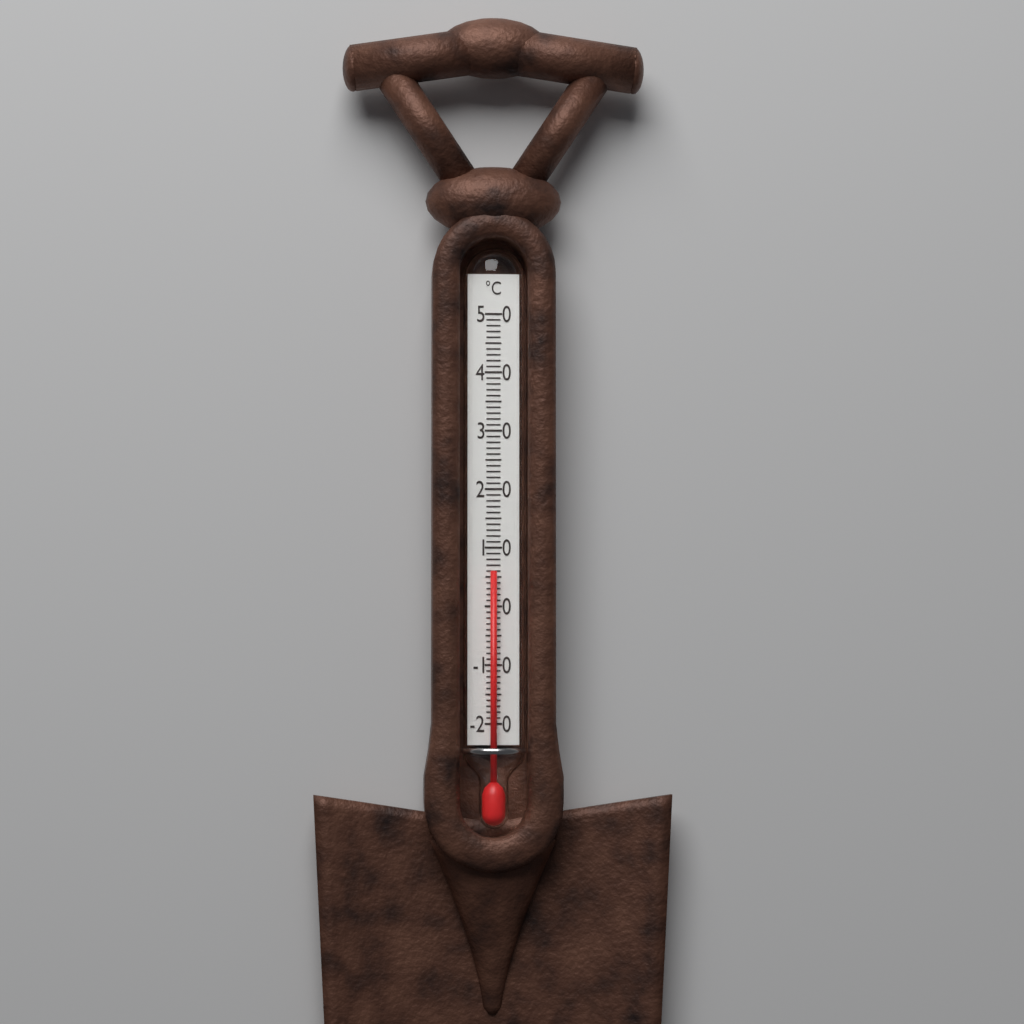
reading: 6 °C
